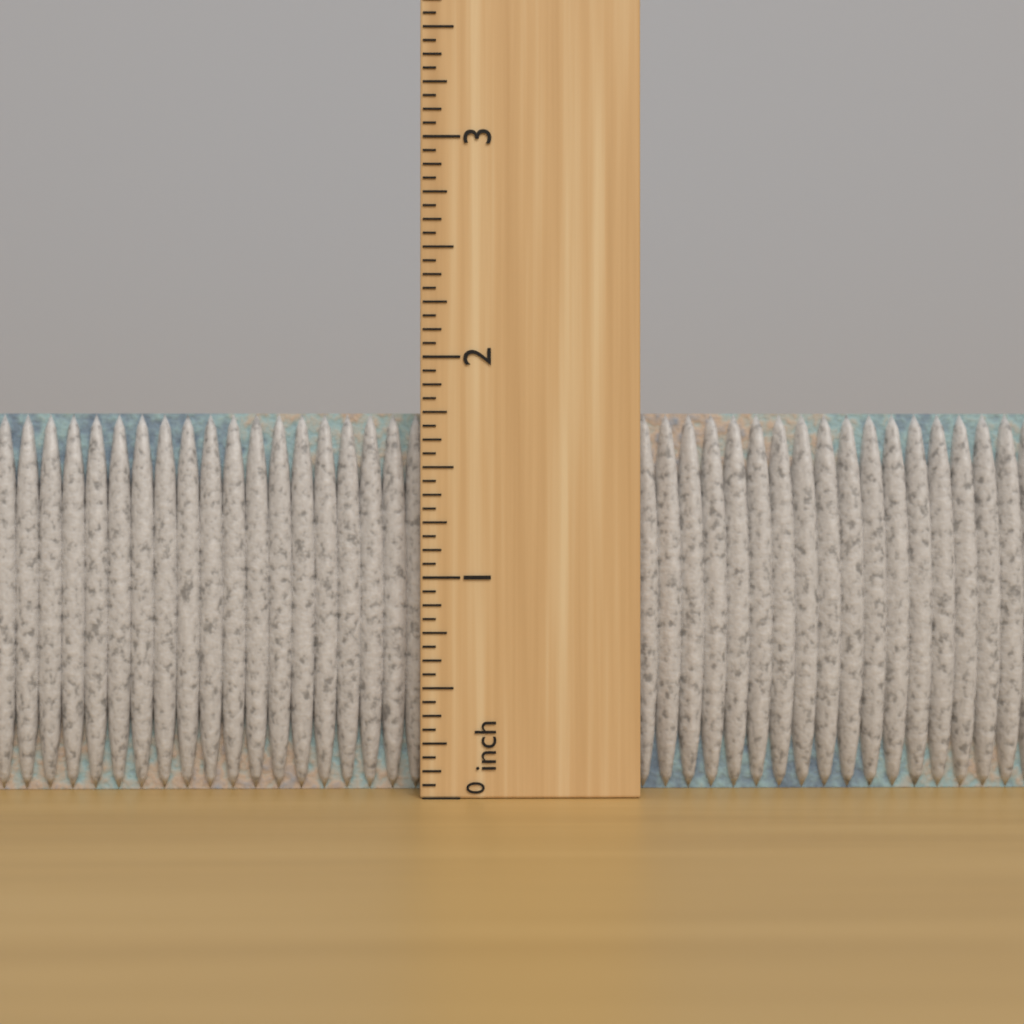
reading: 1.7500 inch
